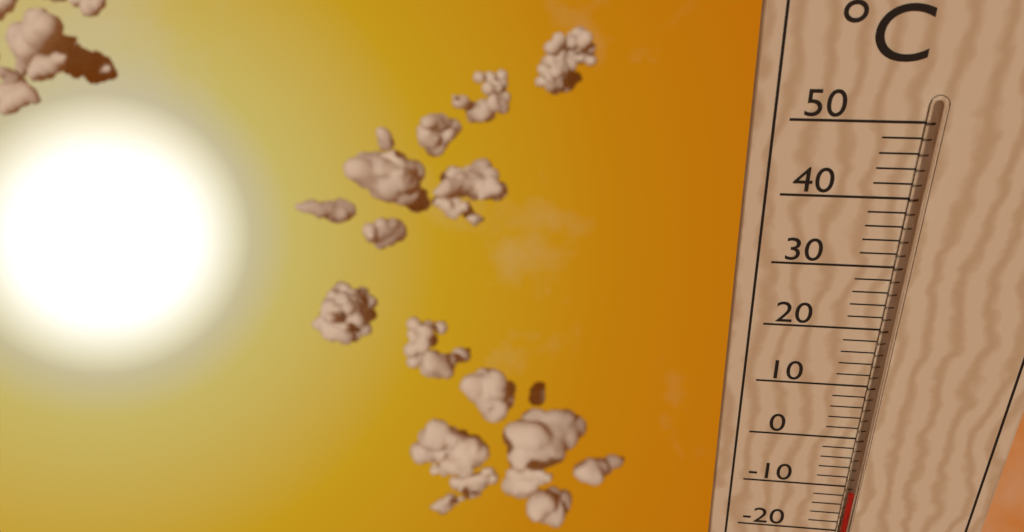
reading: -10 °C
